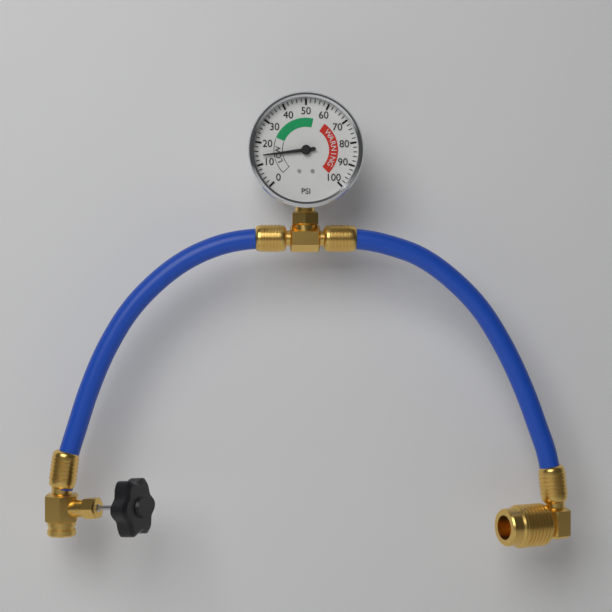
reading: 14 psi
